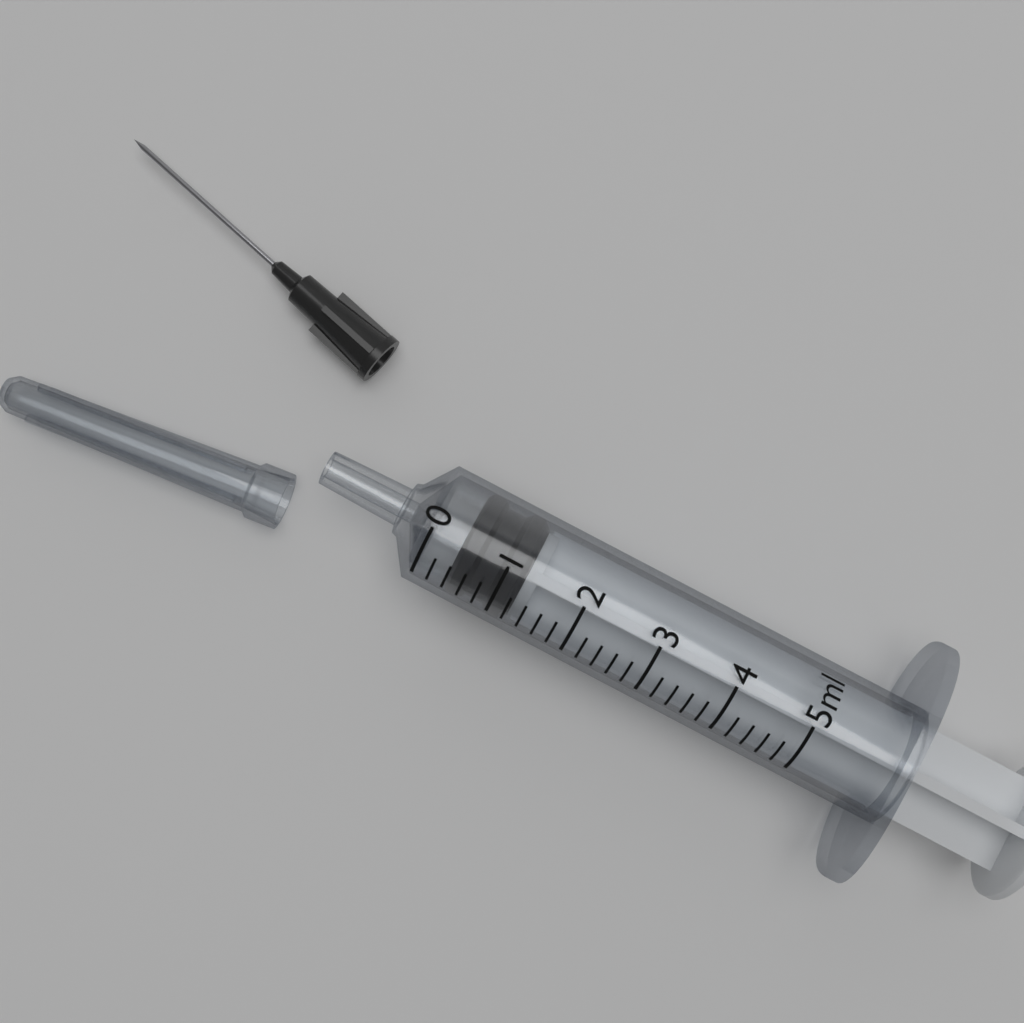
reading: 0.4 ml
